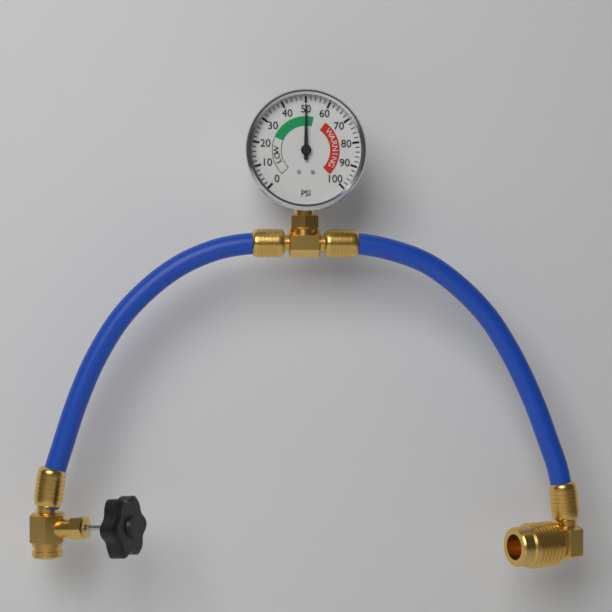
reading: 50 psi
